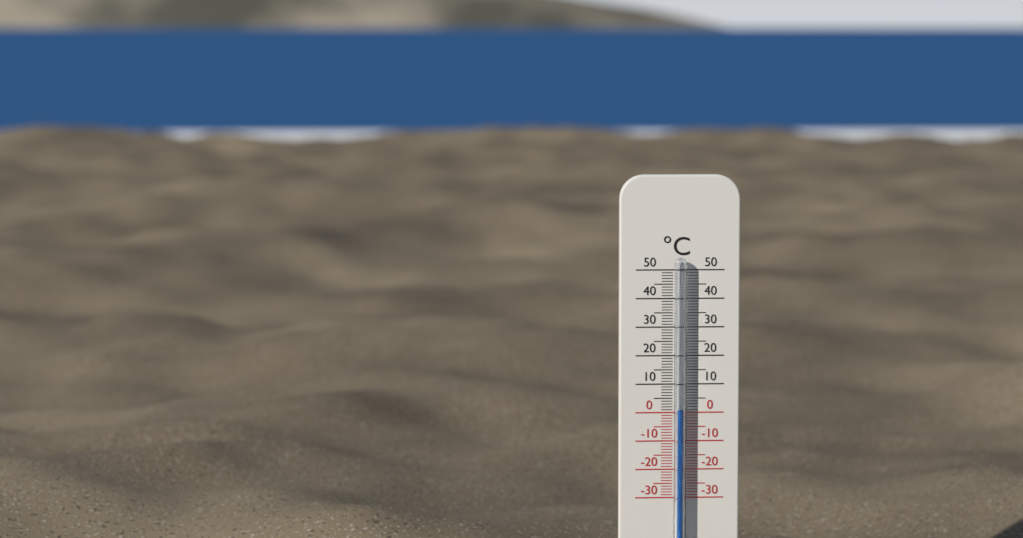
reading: 1 °C
